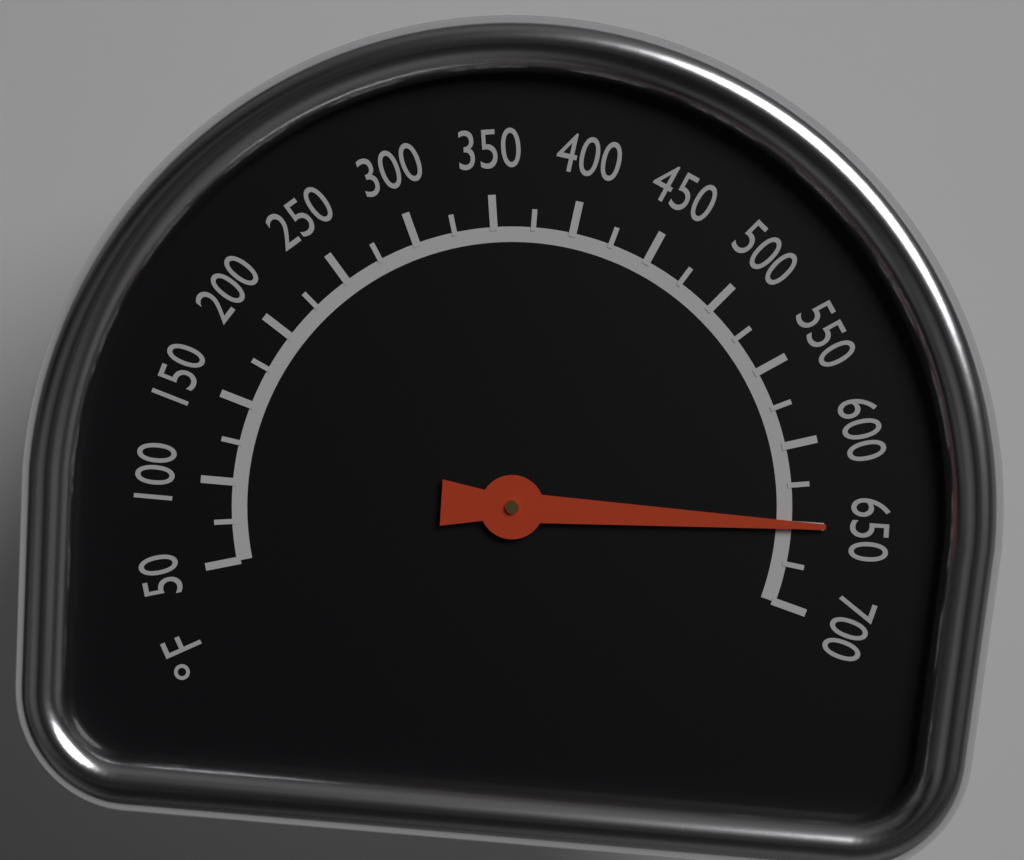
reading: 650 °F
